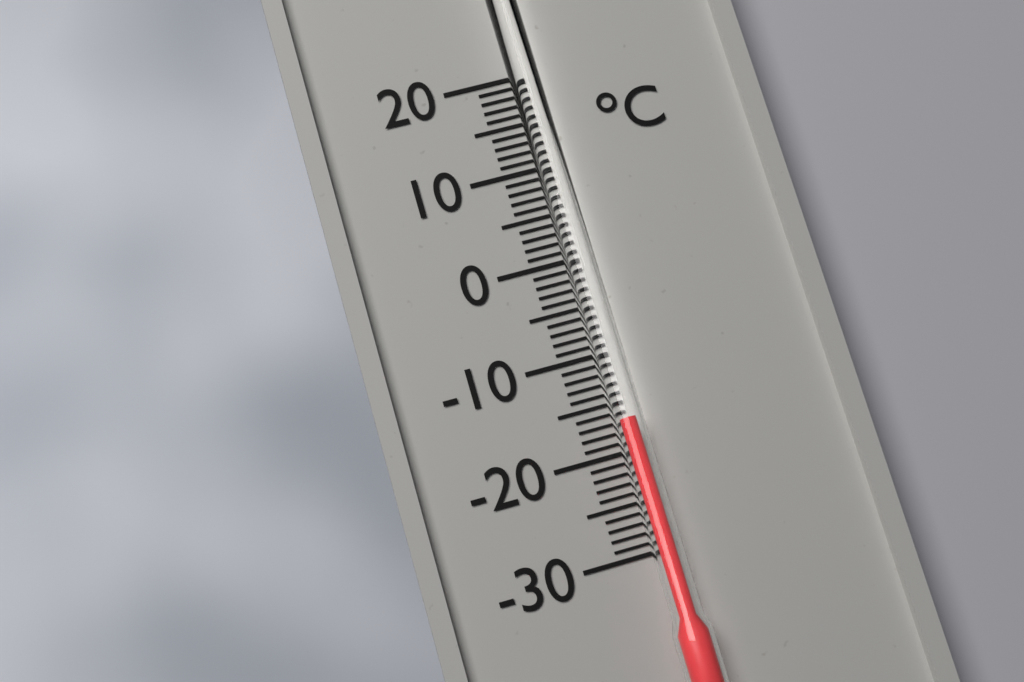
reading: -17 °C
